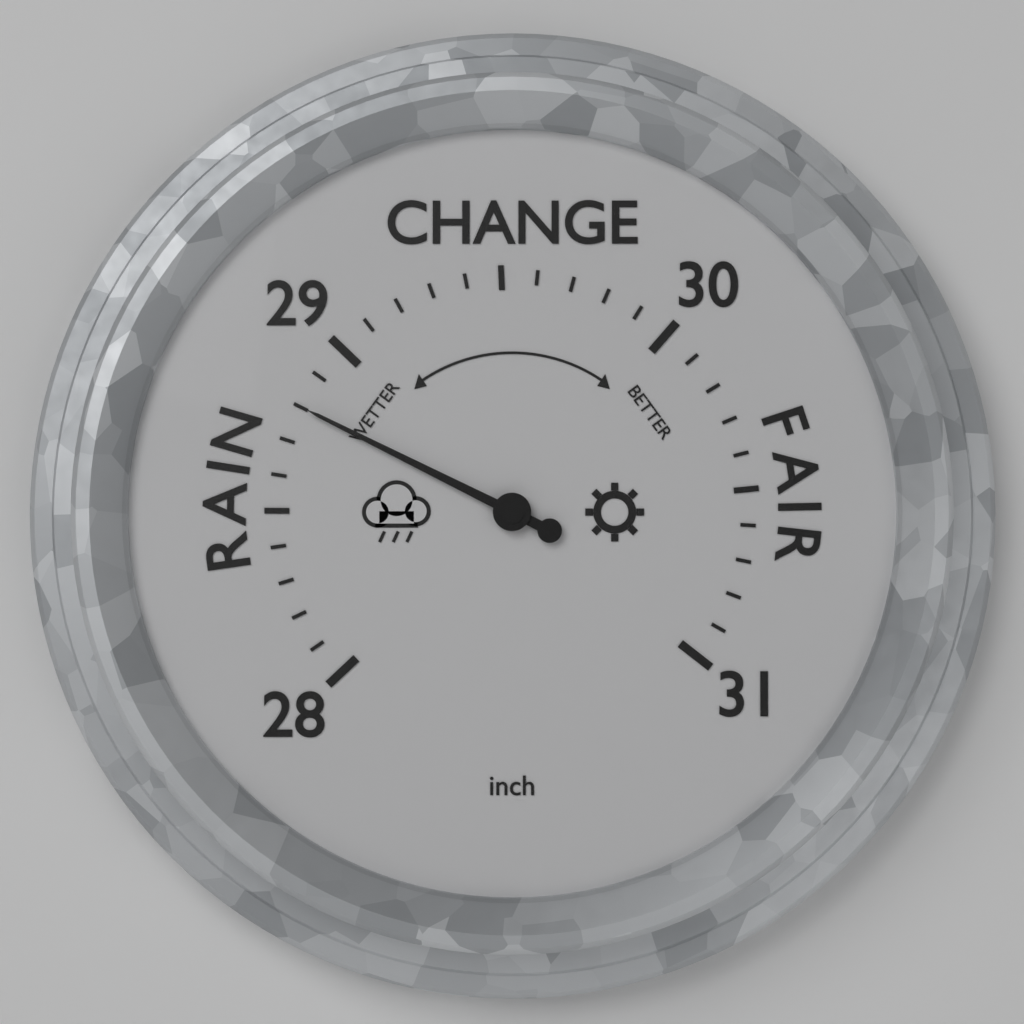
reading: 28.8 inch
